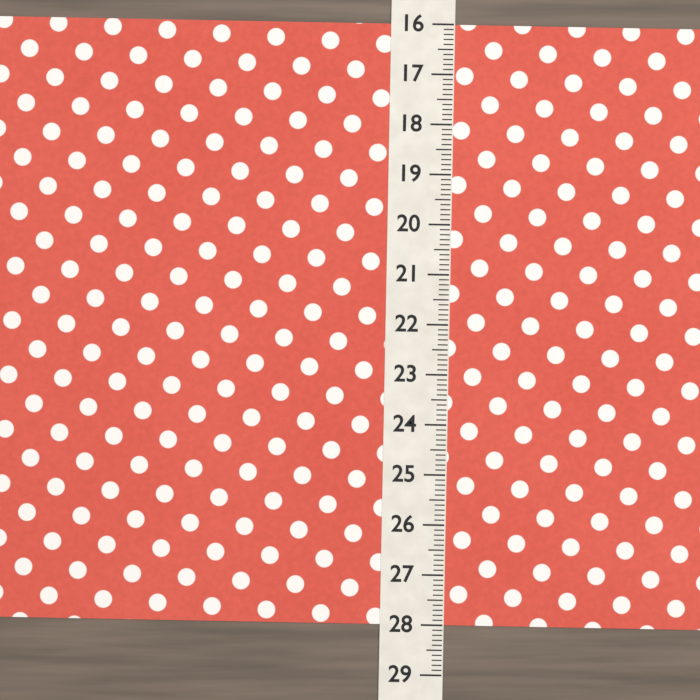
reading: 28.0 (no unit)
